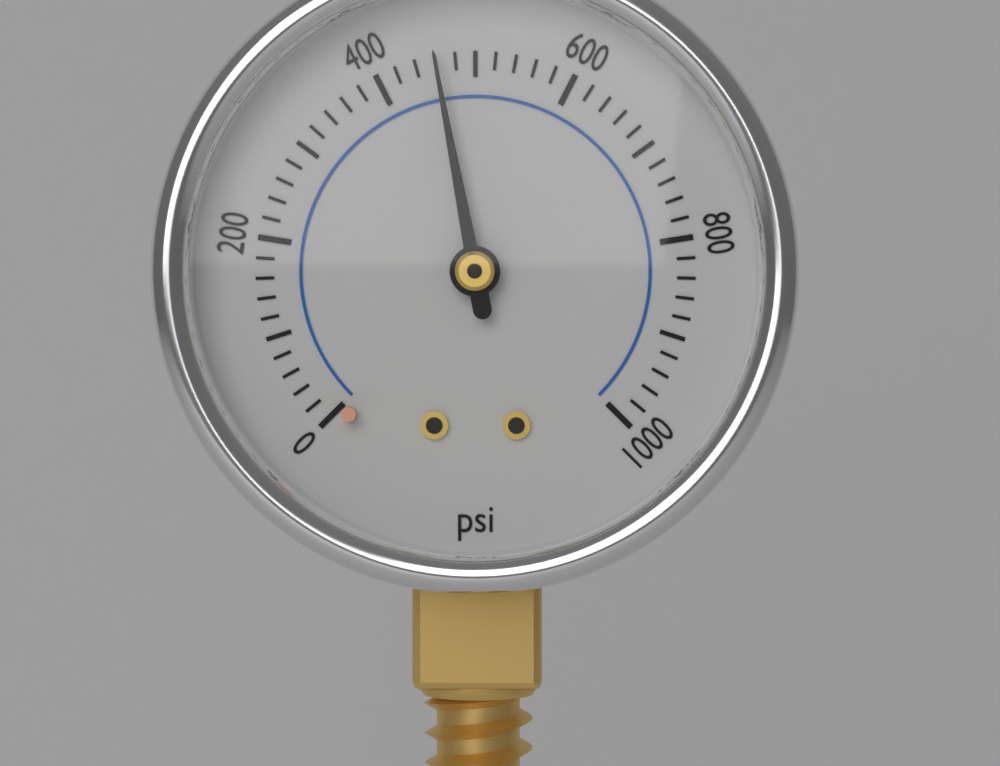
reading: 460 psi
